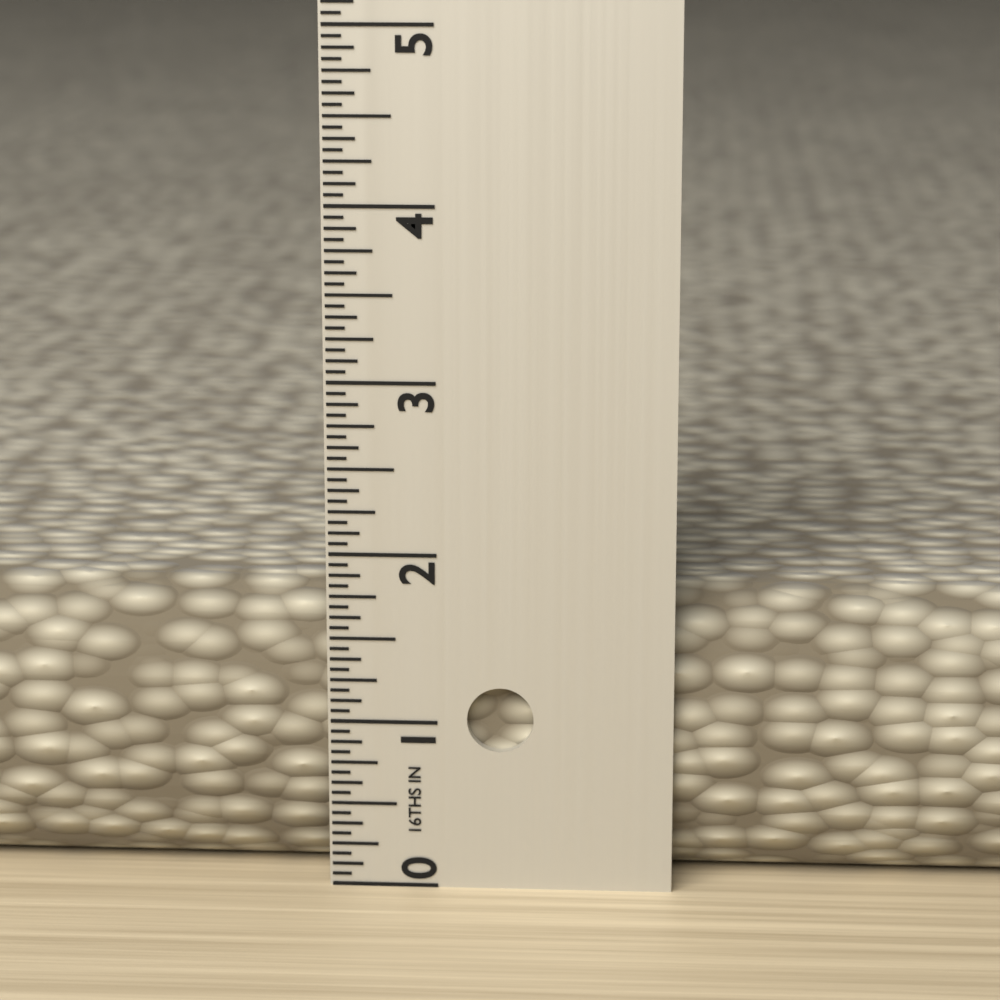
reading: 1.7500 in
